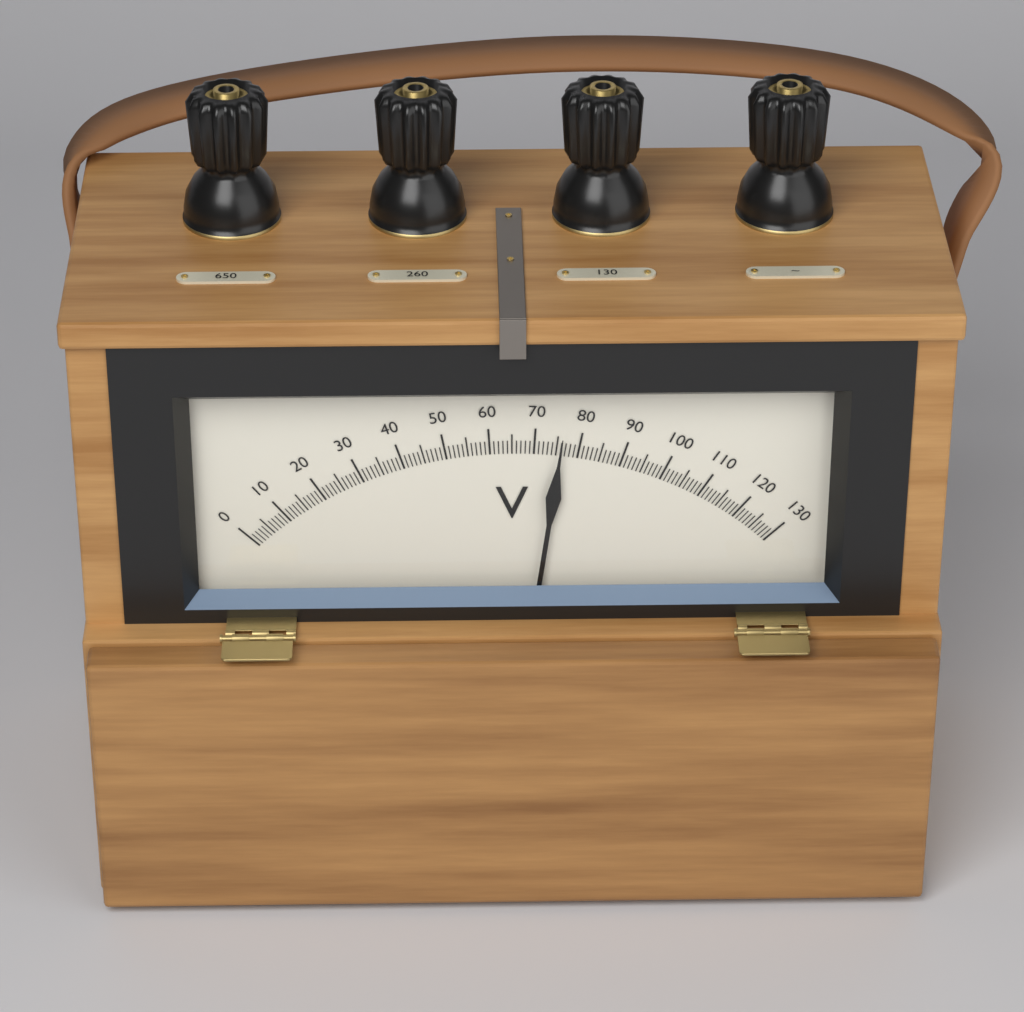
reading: 76 V
